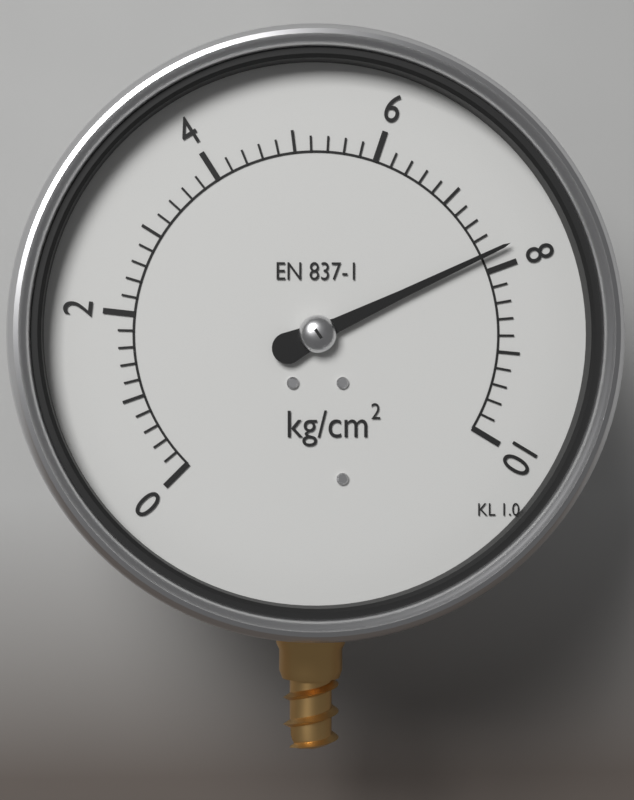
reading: 7.8 kg/cm²
